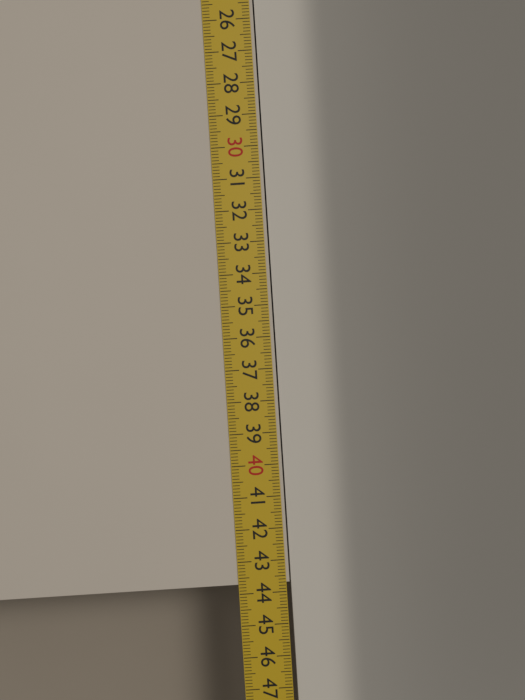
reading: 43.7 cm
